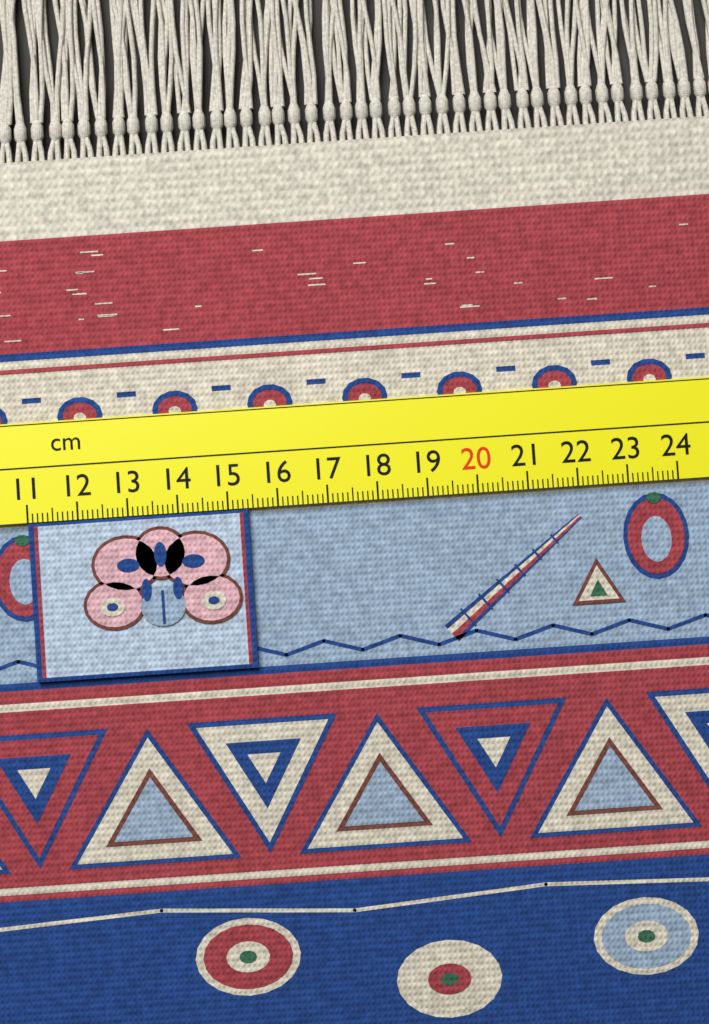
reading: 15.4 cm
